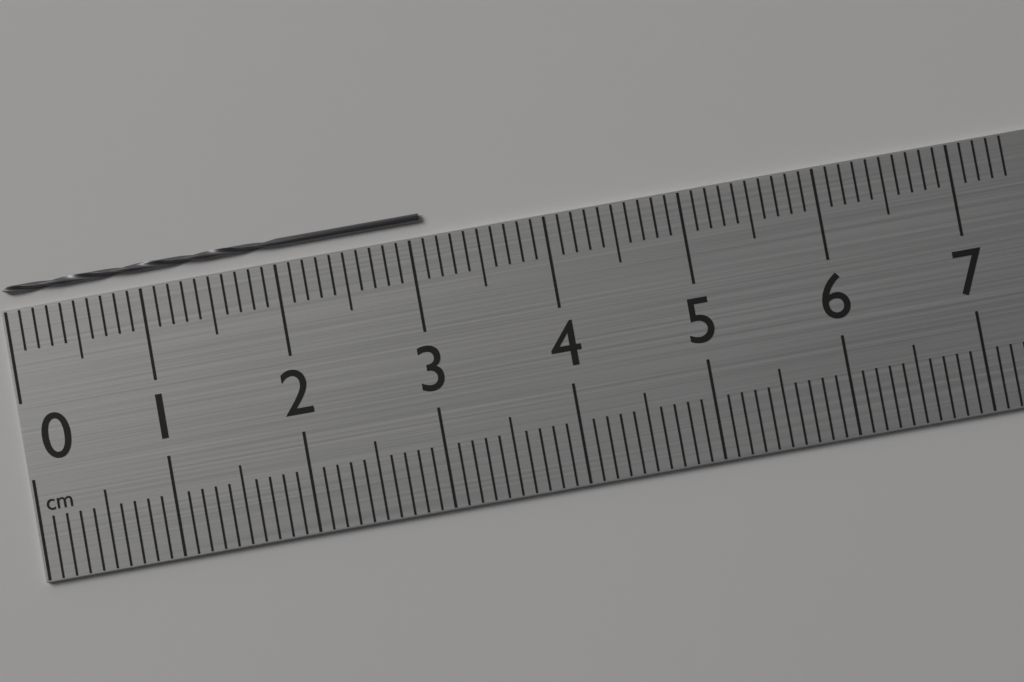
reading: 3.1 cm
